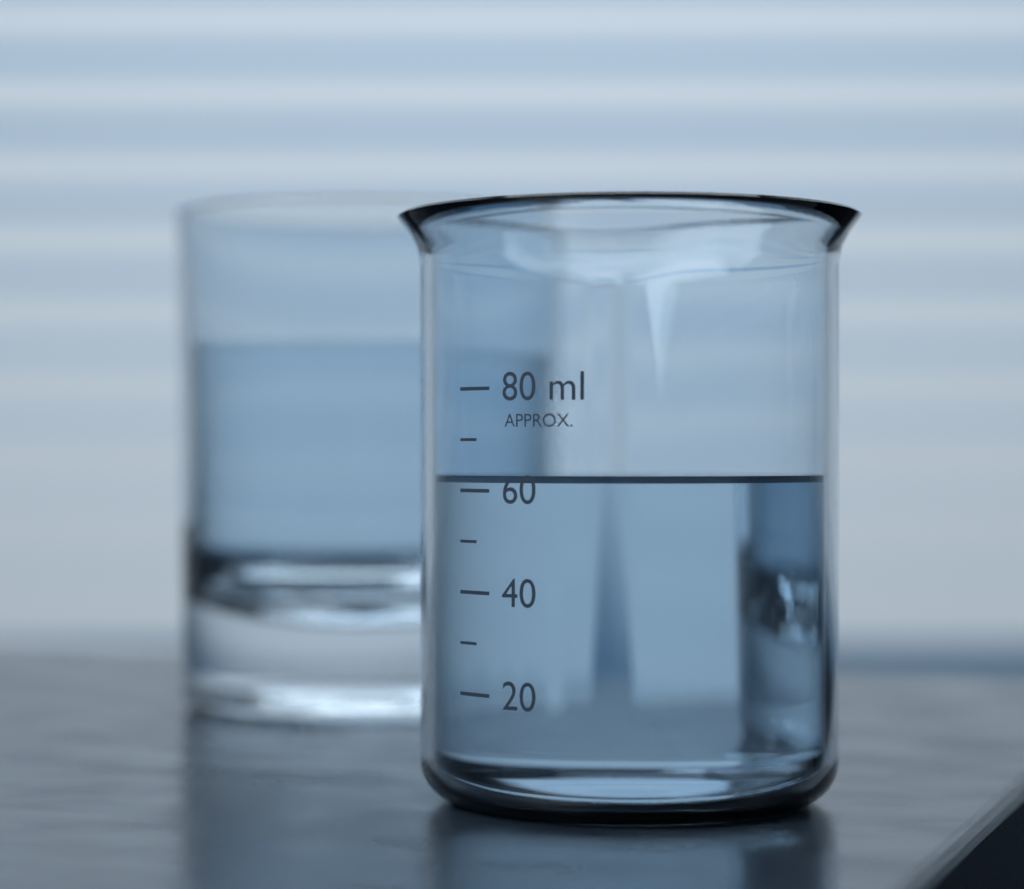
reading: 63 ml
